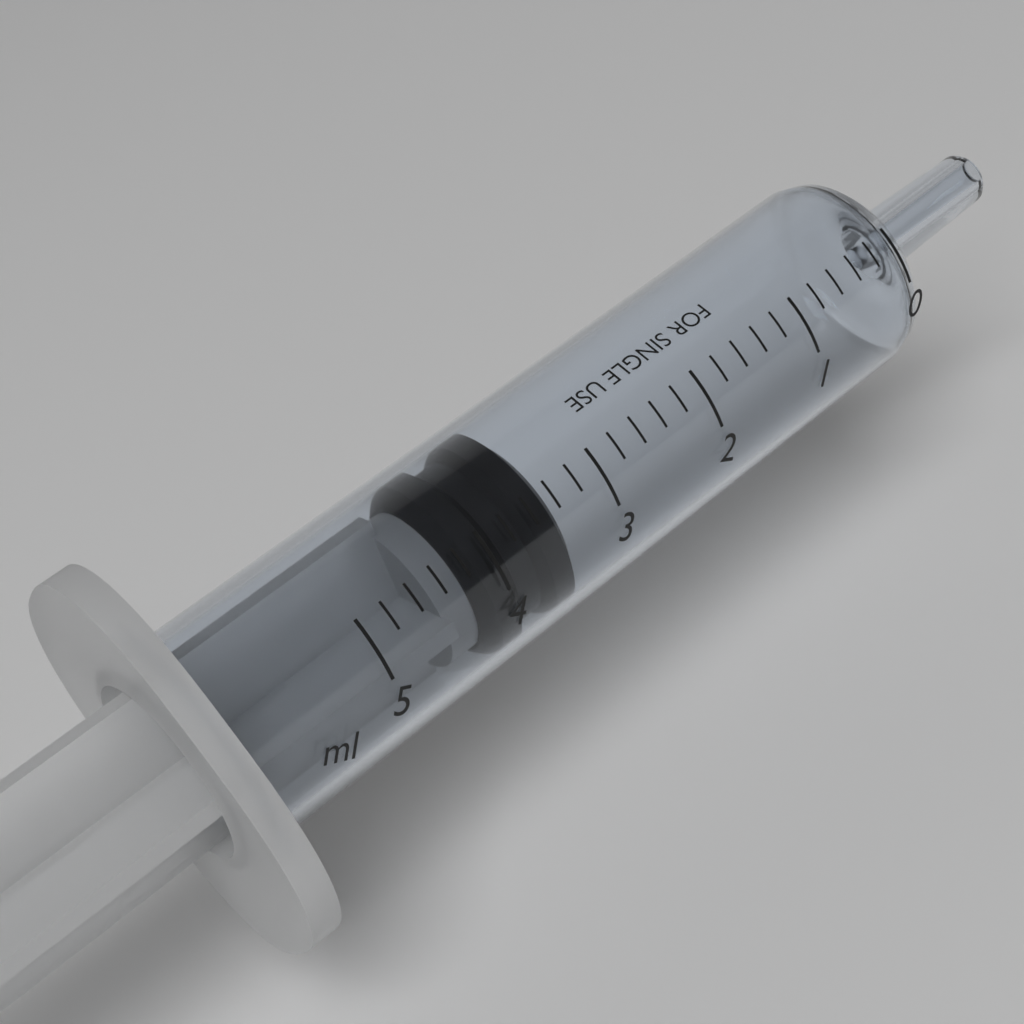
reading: 3.4 ml
